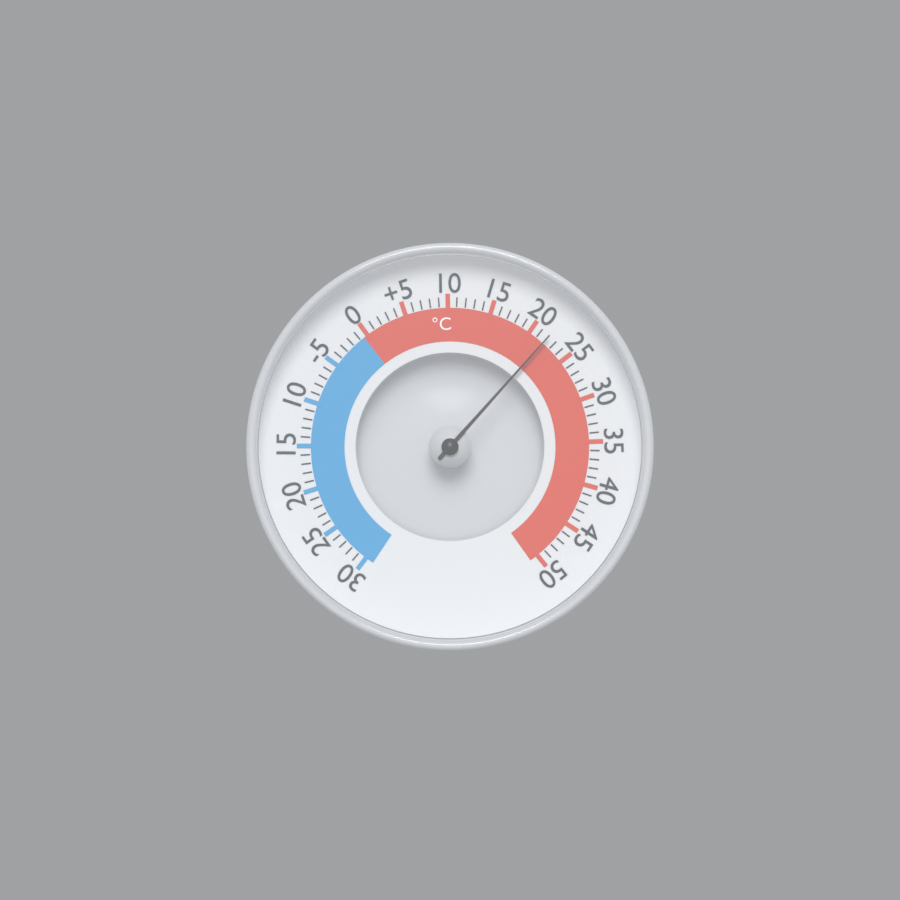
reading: 22 °C
